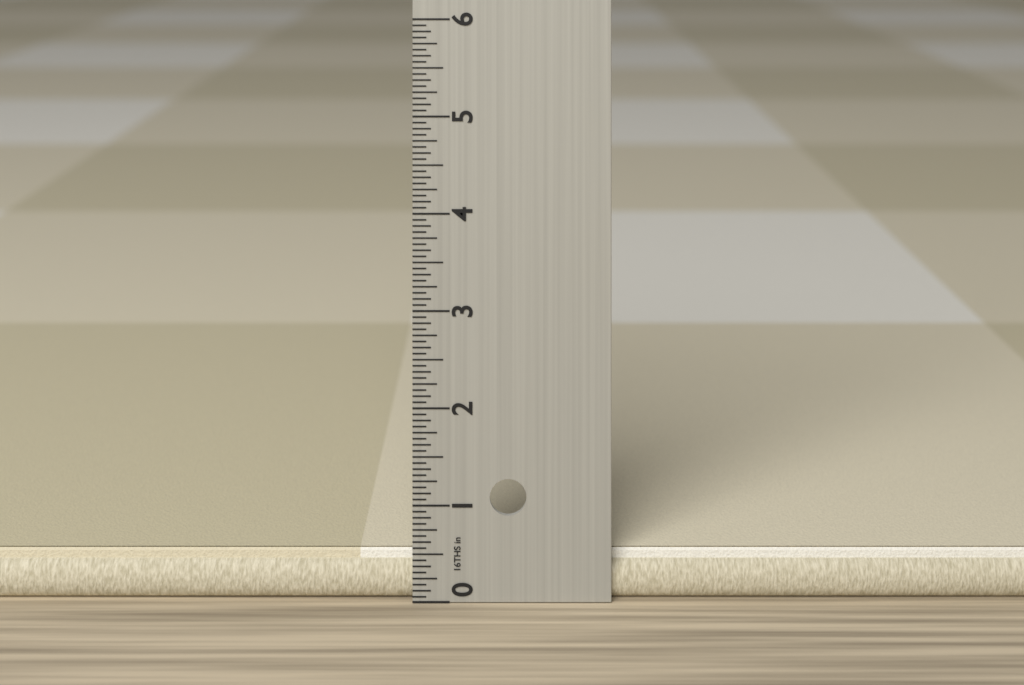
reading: 0.5000 in
